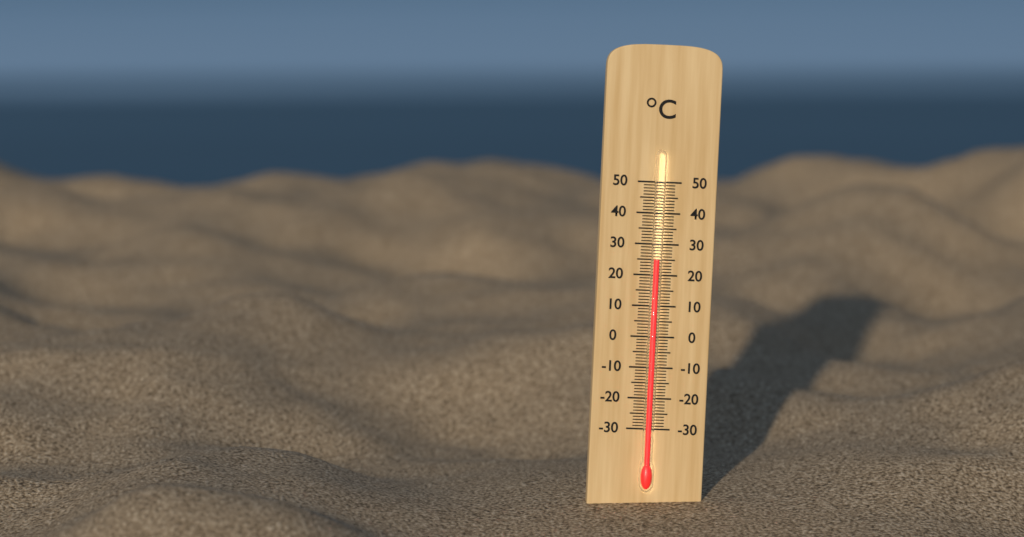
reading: 25 °C
